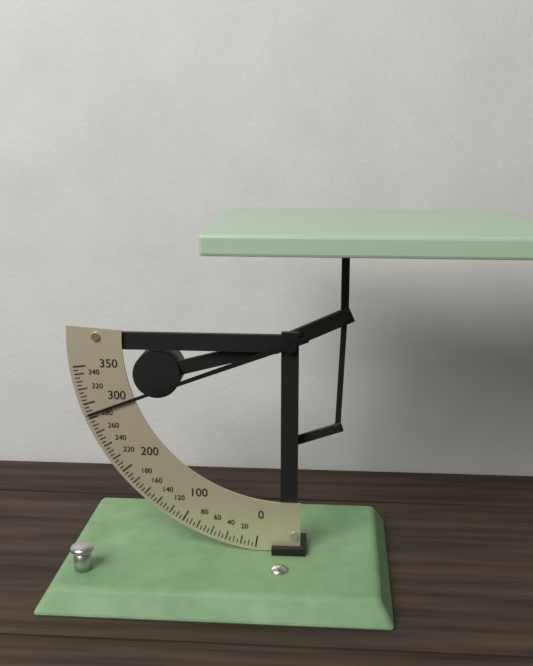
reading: 285 (no unit)
